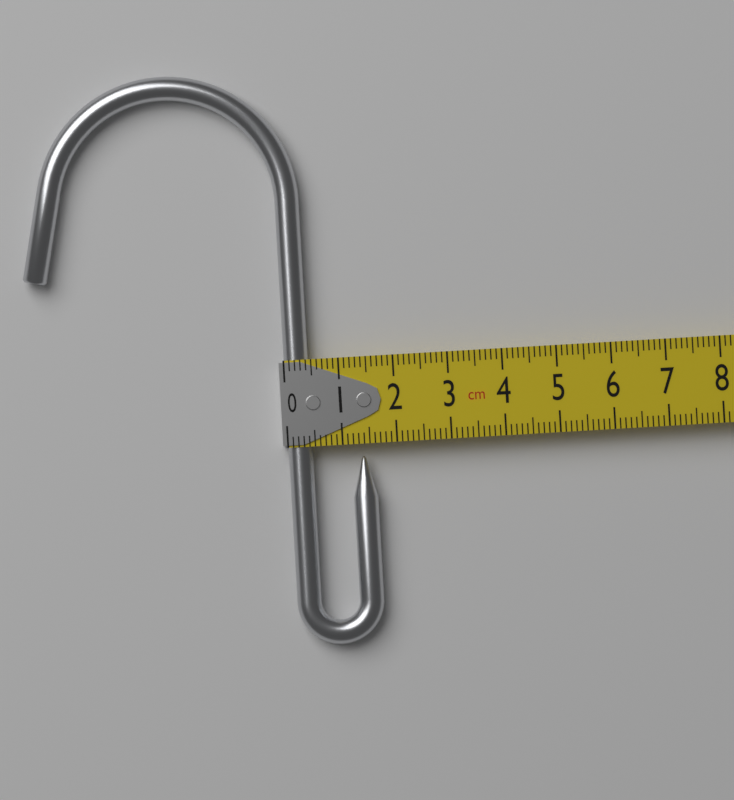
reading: 1.6 cm
